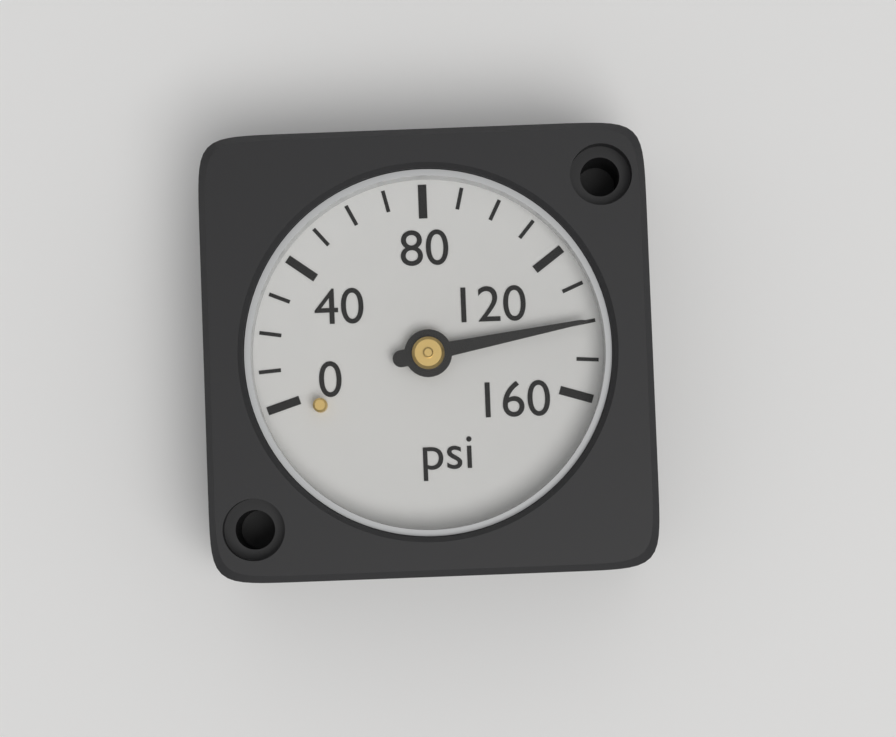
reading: 140 psi
